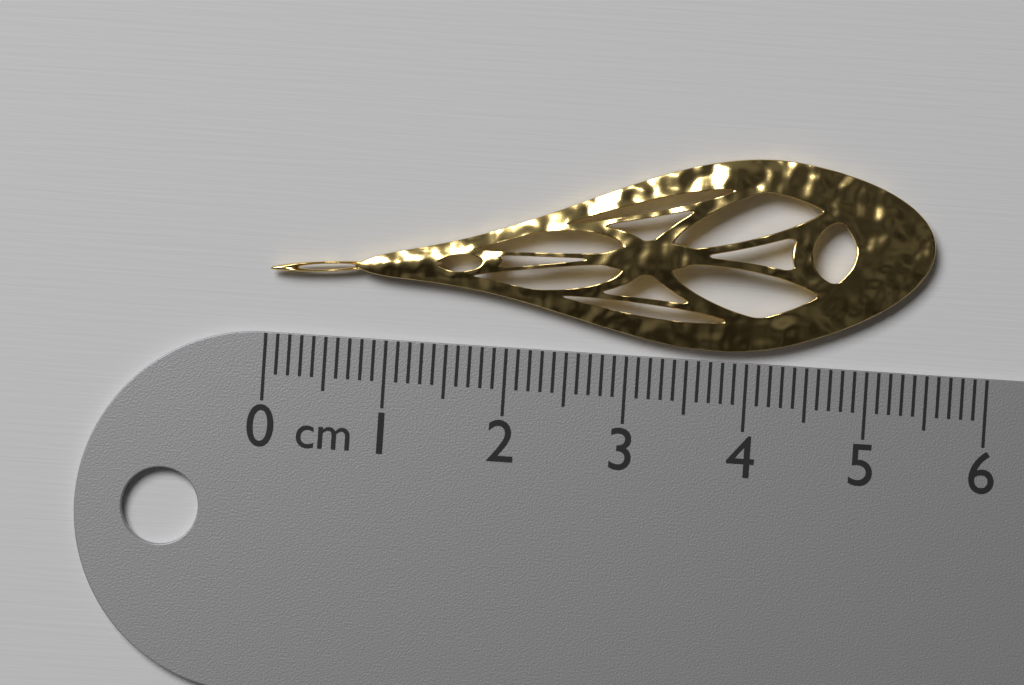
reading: 5.5 cm
